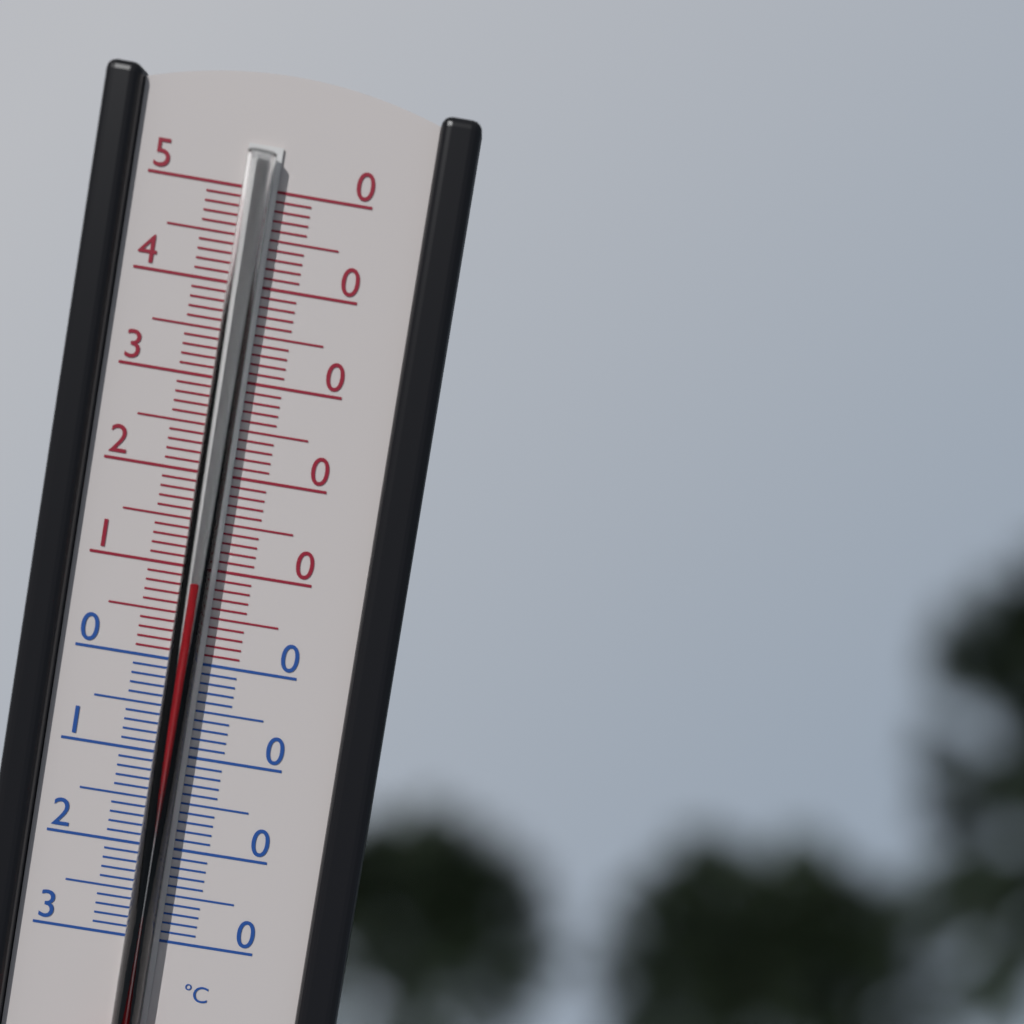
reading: 9 °C
